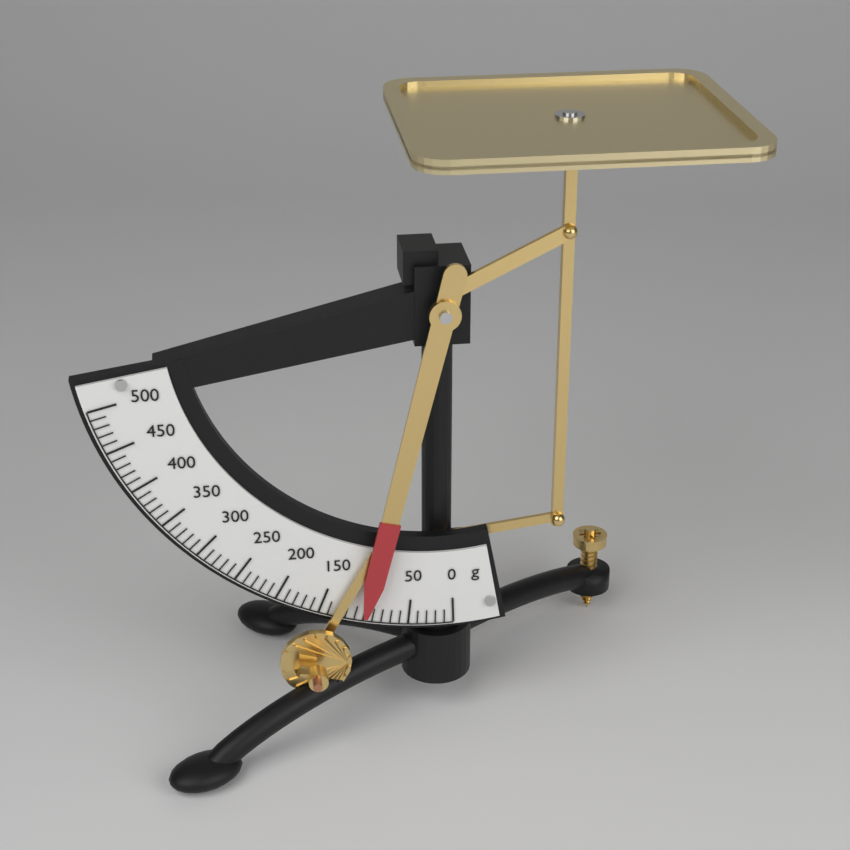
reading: 100 g
